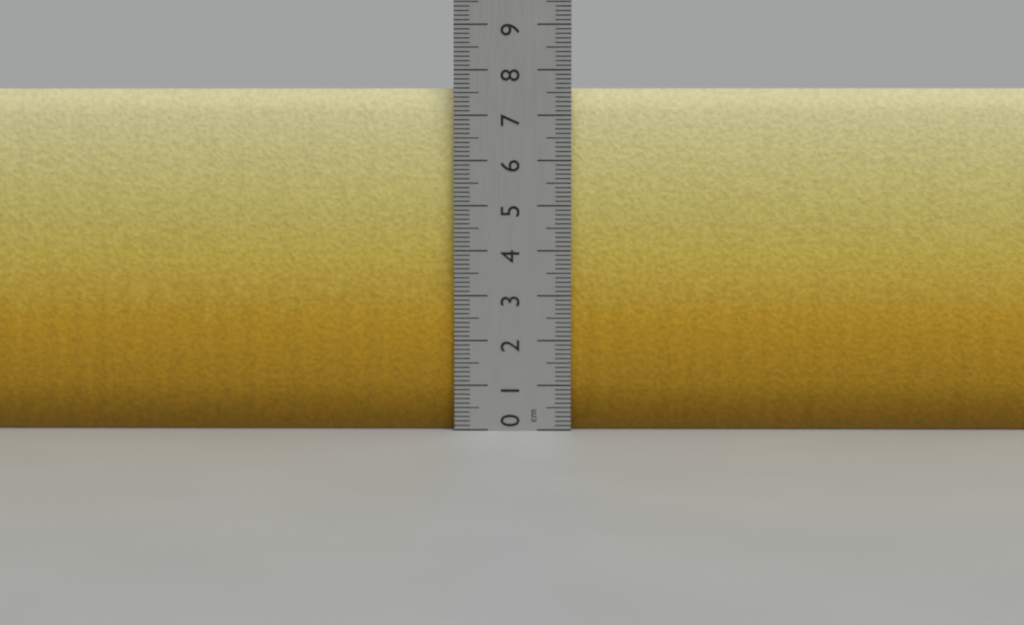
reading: 7.6 cm
